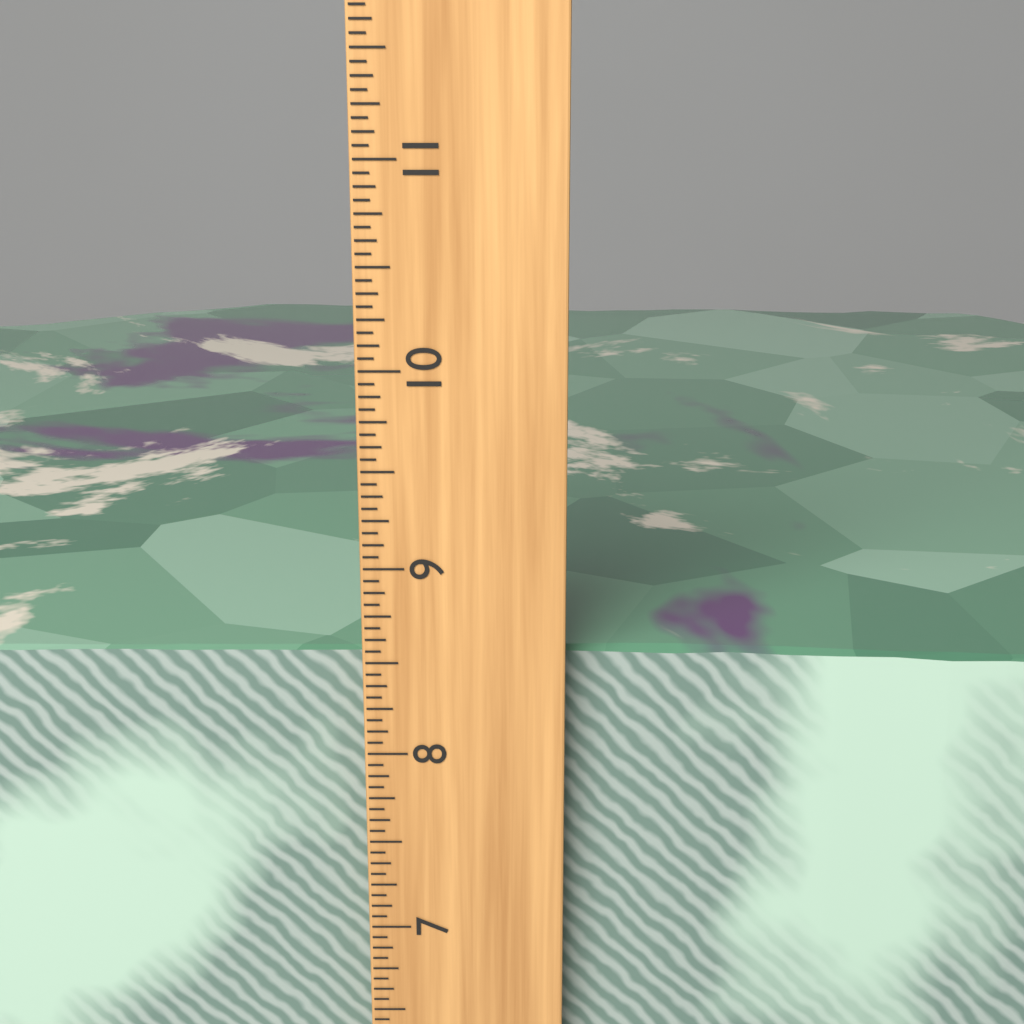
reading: 8.5000 inch
